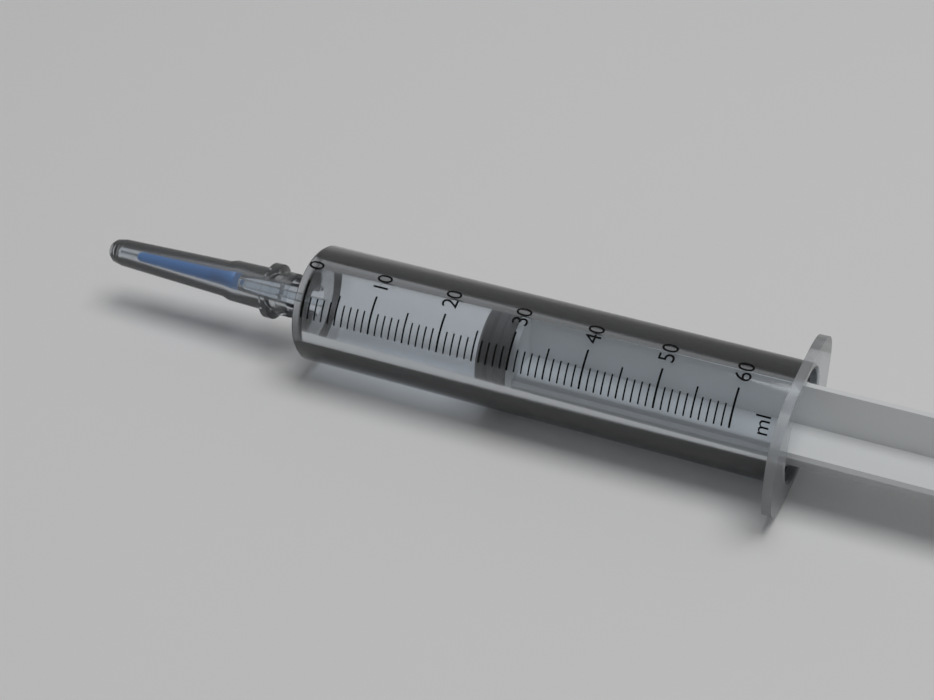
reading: 25 ml
